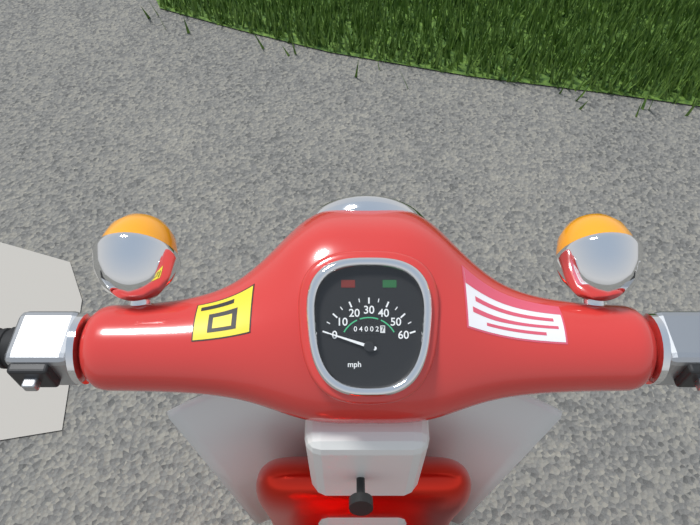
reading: 0 mph
